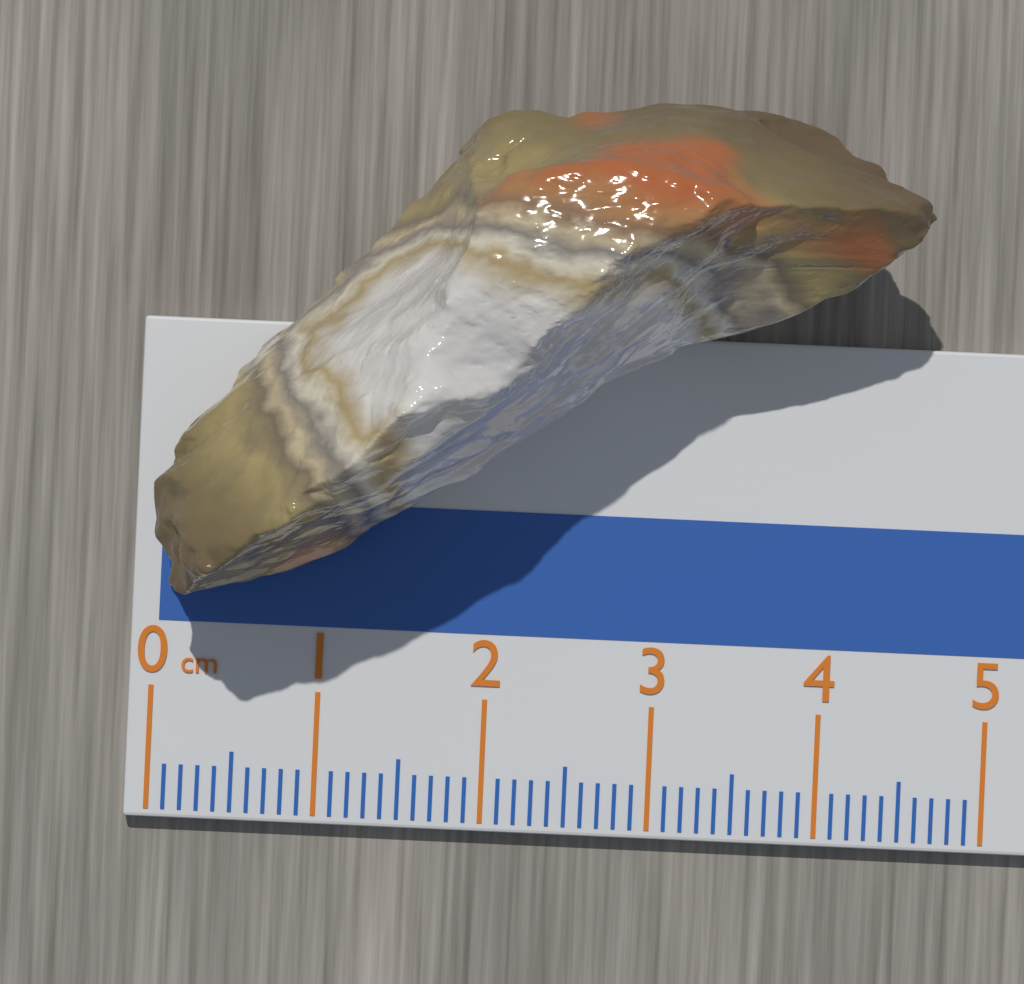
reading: 4.5 cm
